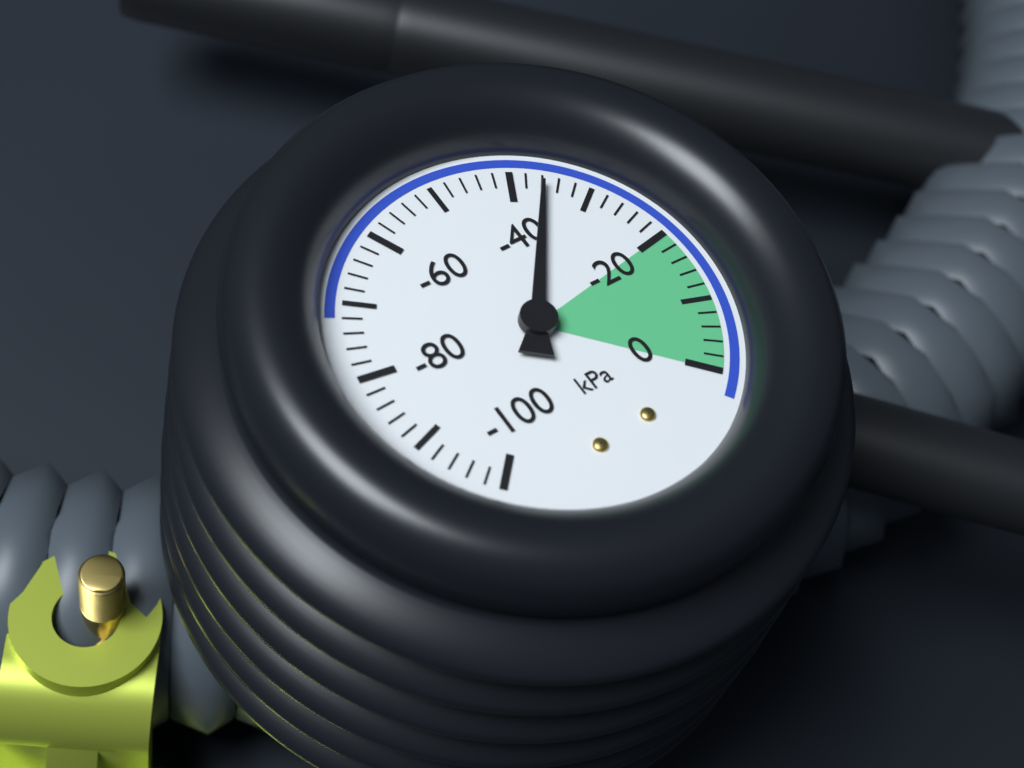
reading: -36 kPa
